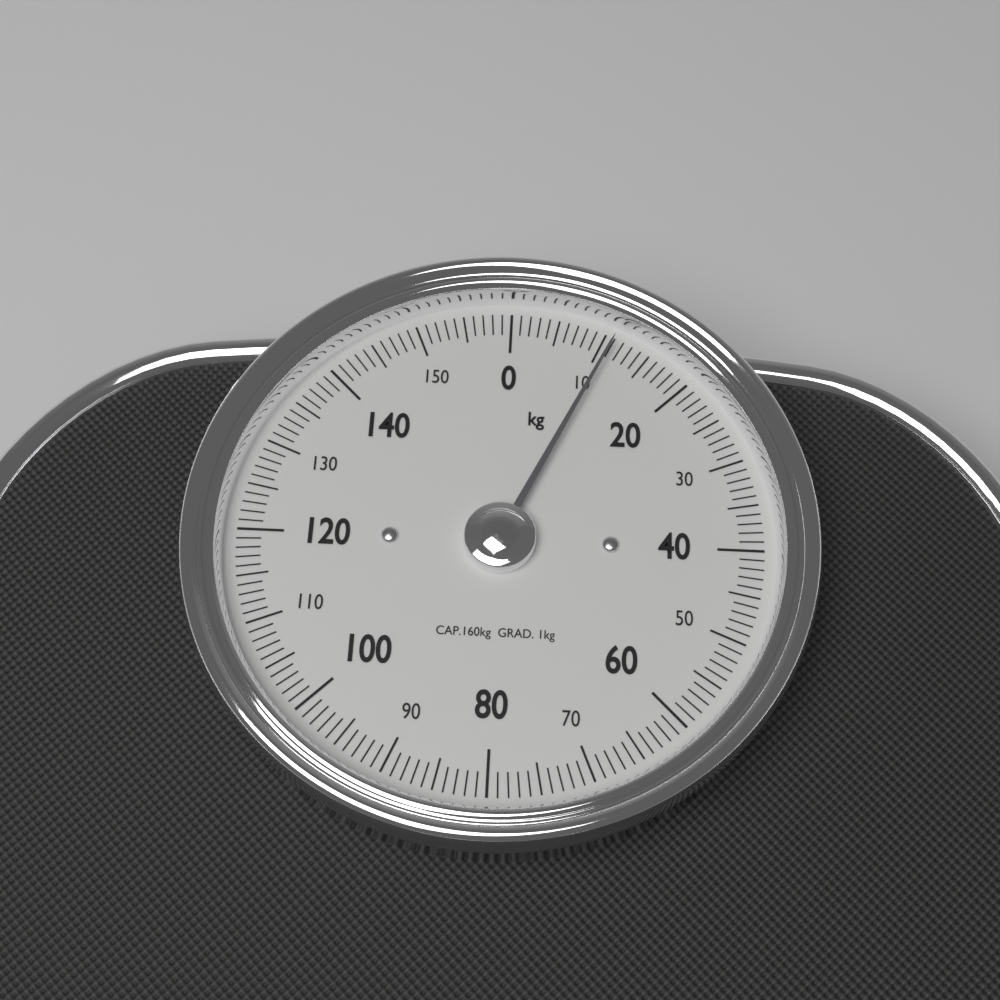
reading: 11 kg
